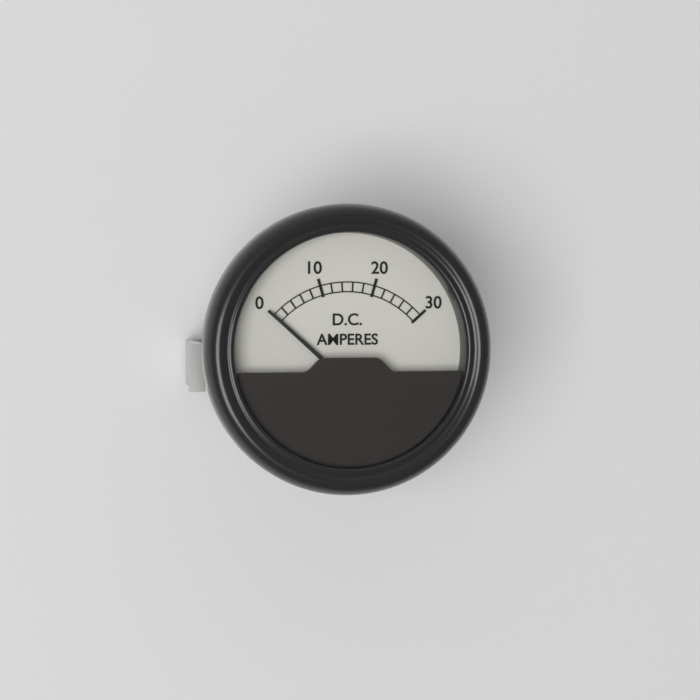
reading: 0 A
